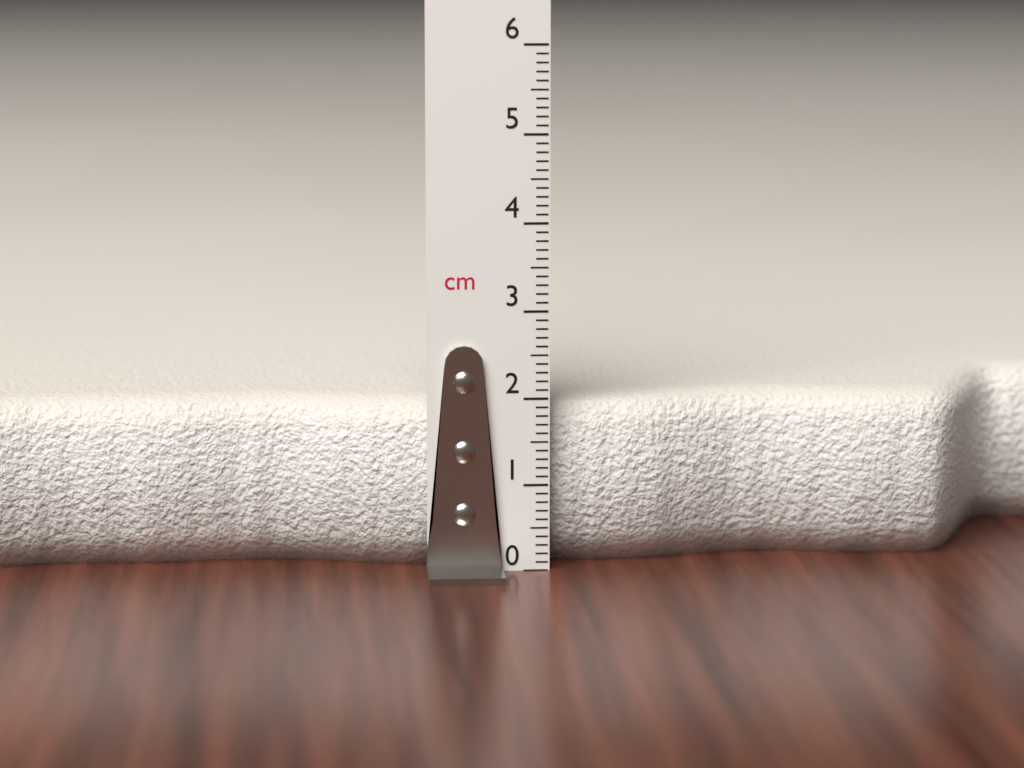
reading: 1.9 cm
